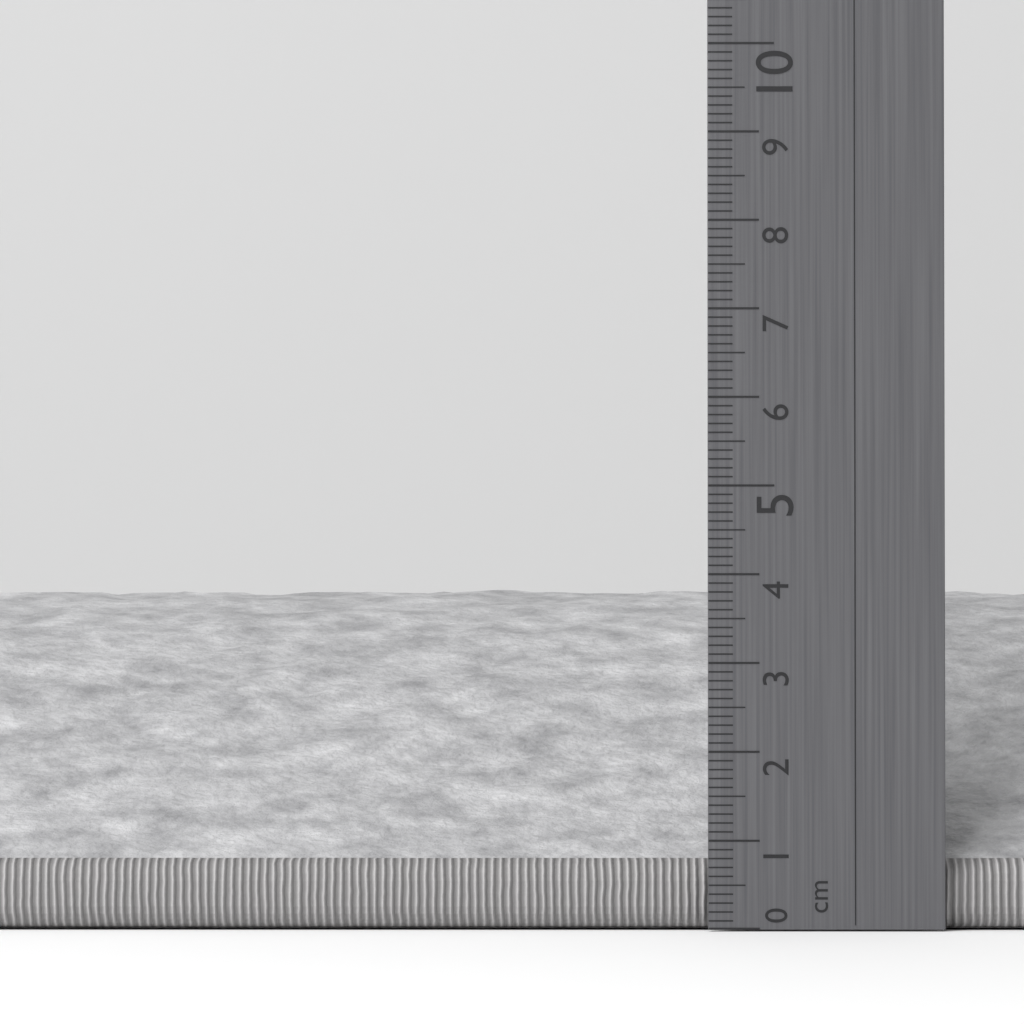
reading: 4.0 cm
